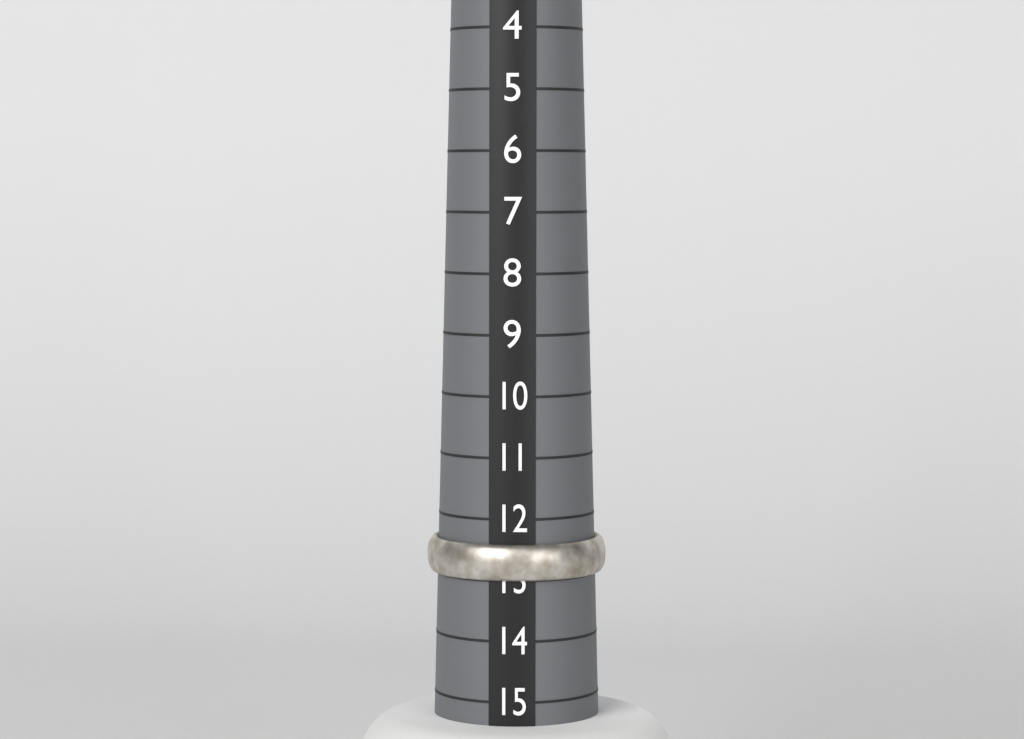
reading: 13 (no unit)
